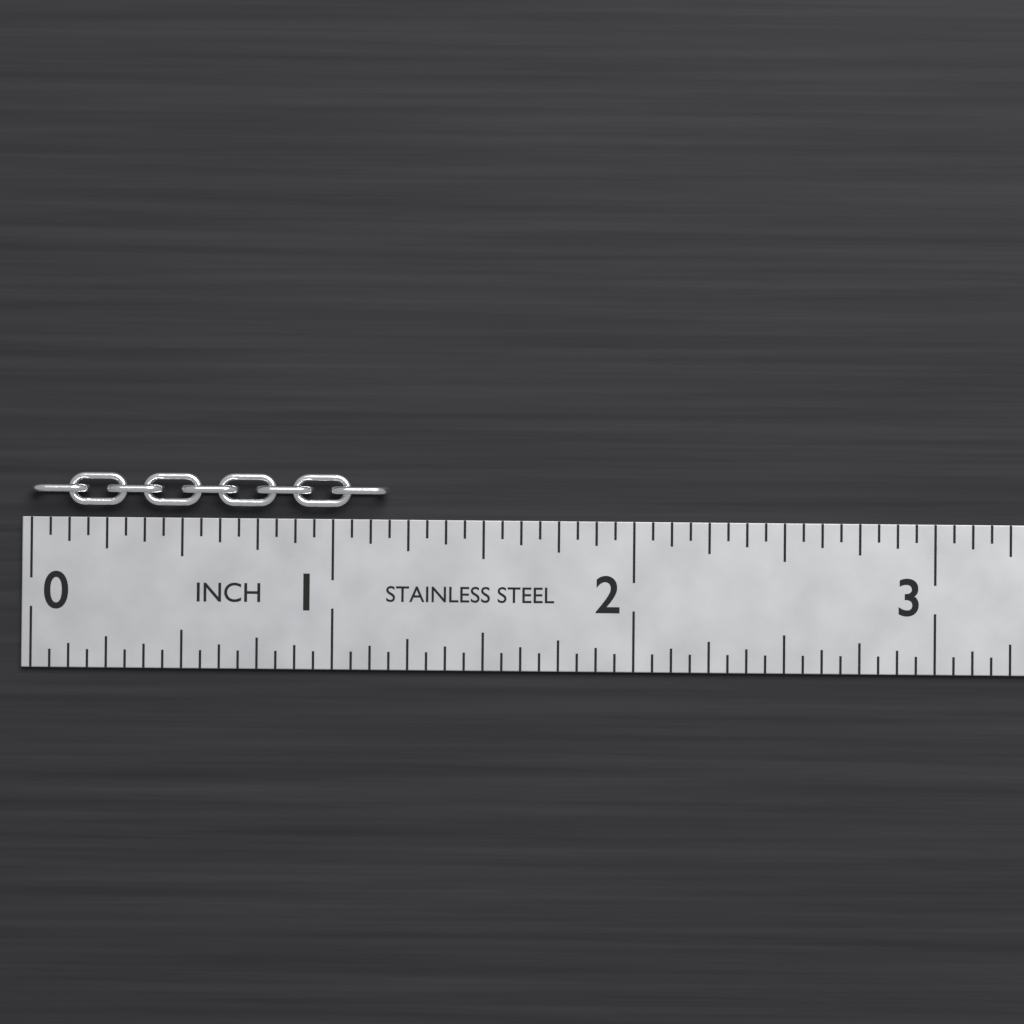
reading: 1.1875 in
